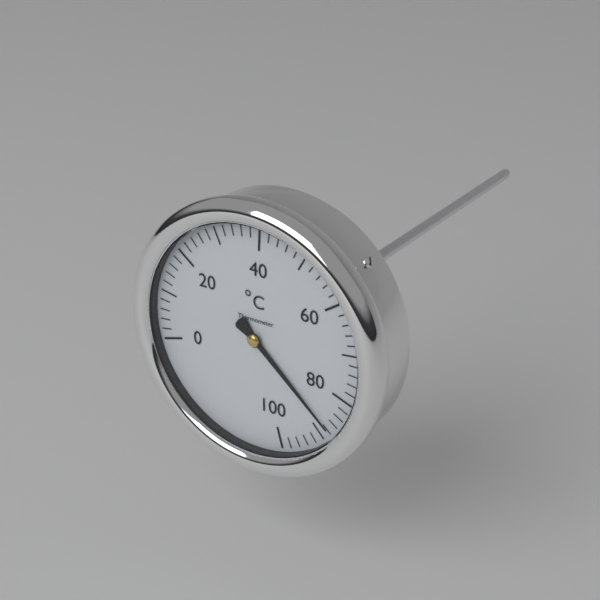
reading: 88 °C
